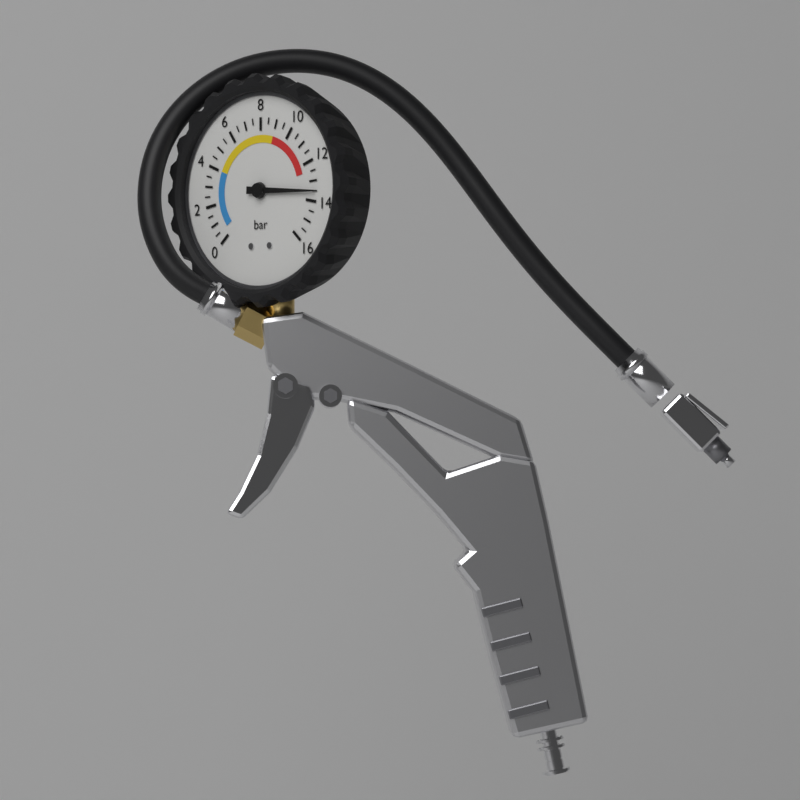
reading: 13.5 bar
